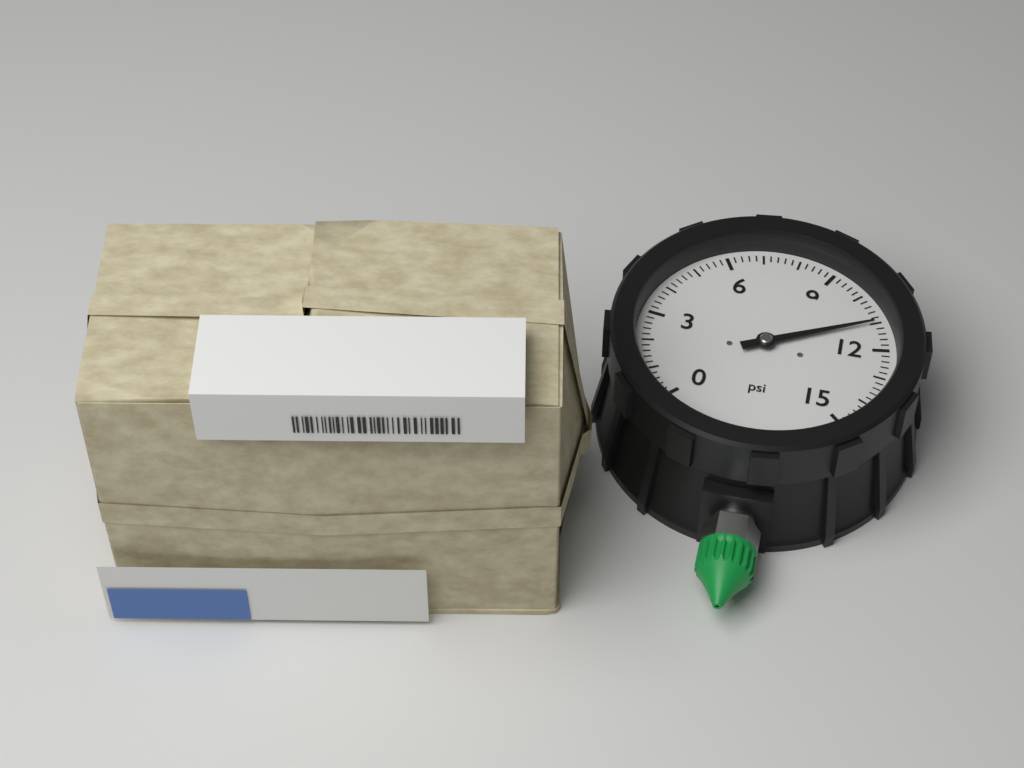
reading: 11.0 psi
